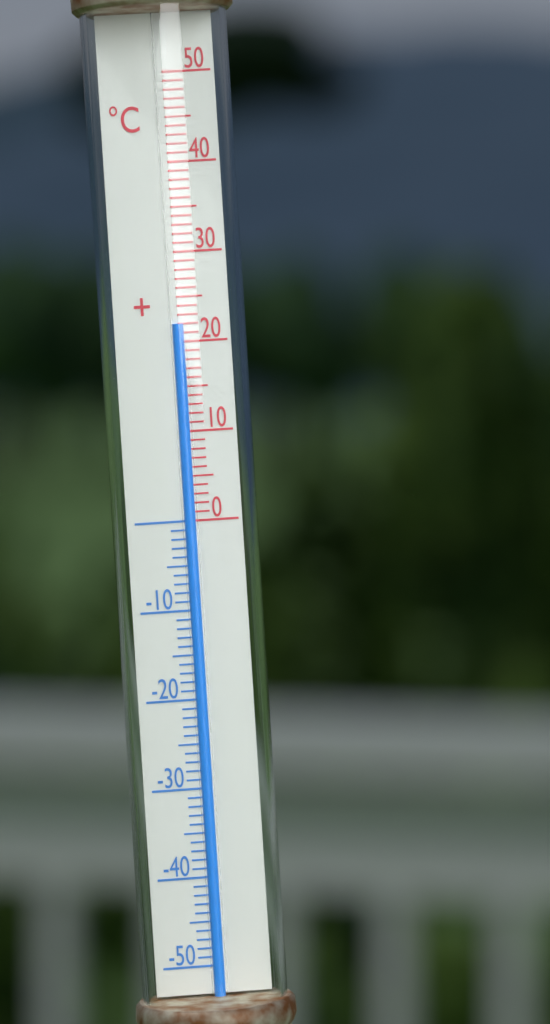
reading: 22 °C
